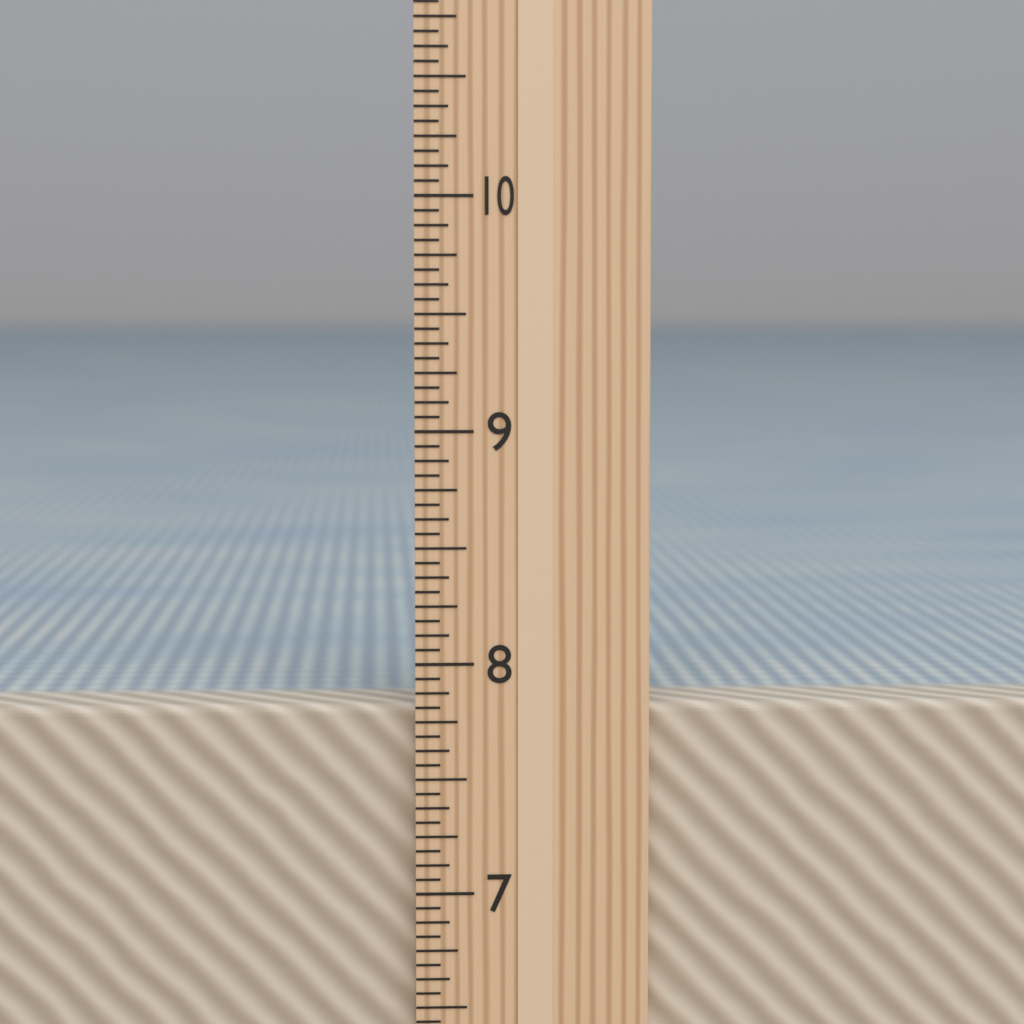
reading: 7.8125 in
